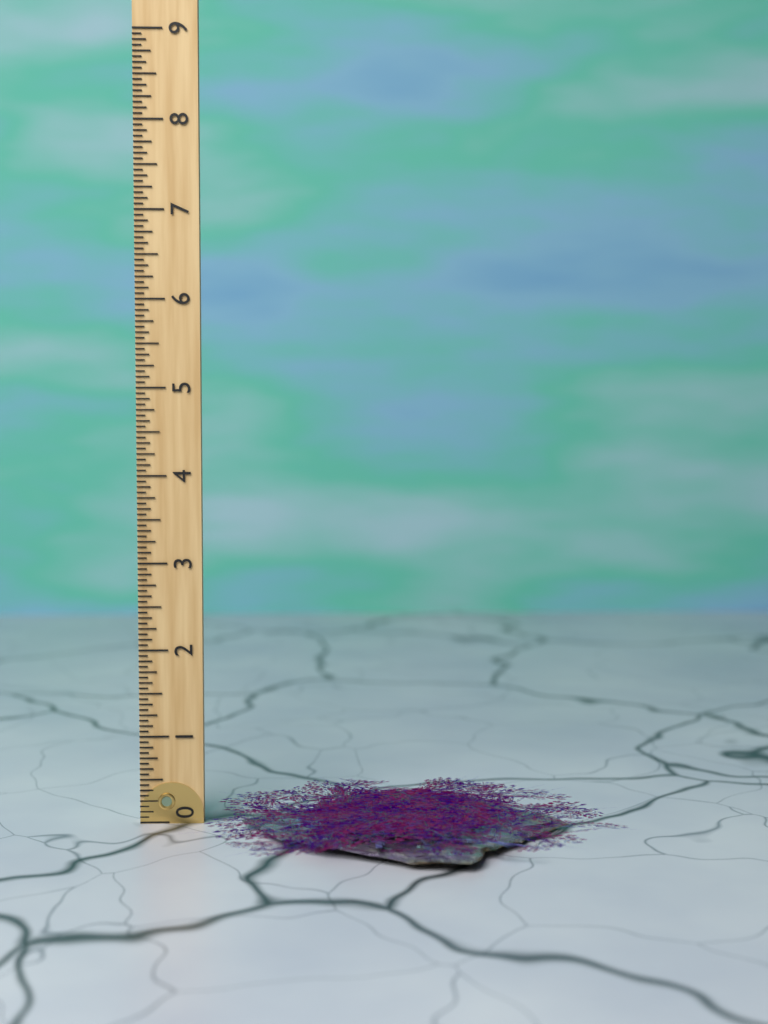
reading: 0.5000 (no unit)
